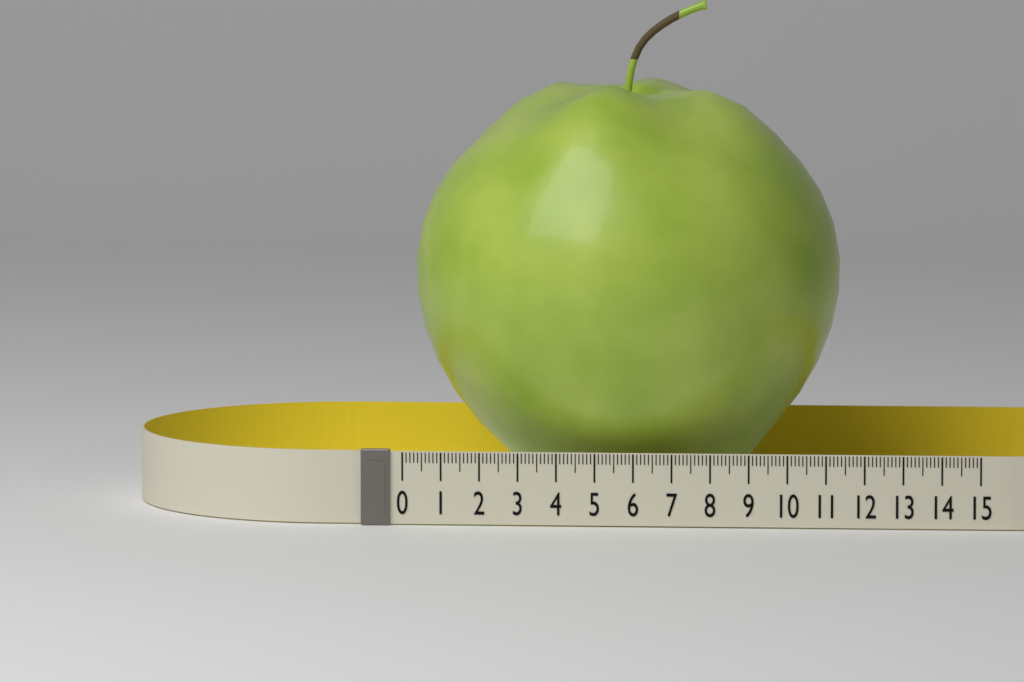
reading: 11.2 (no unit)
